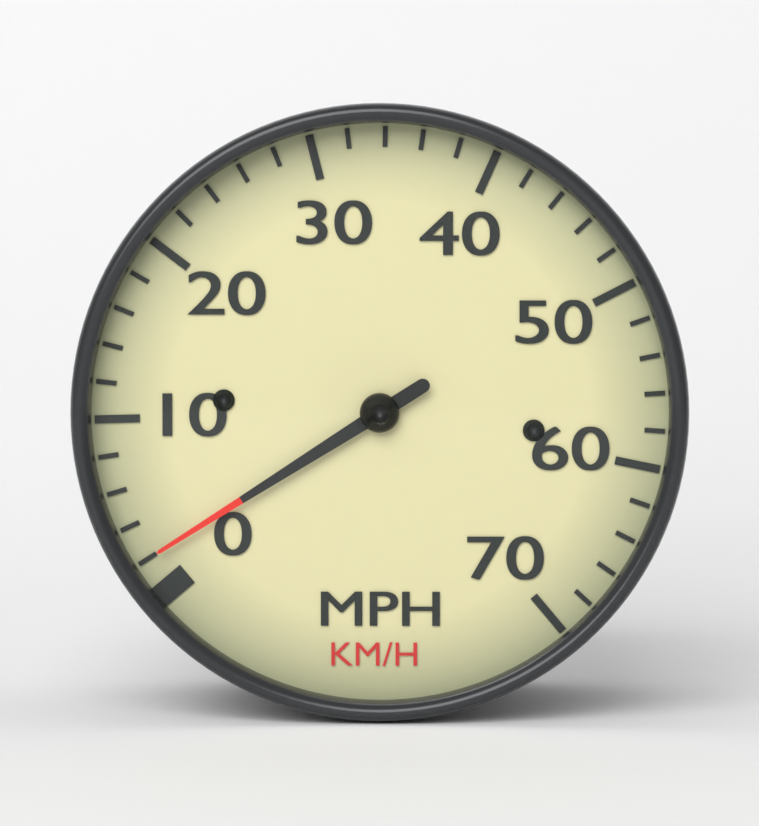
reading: 2 mph
